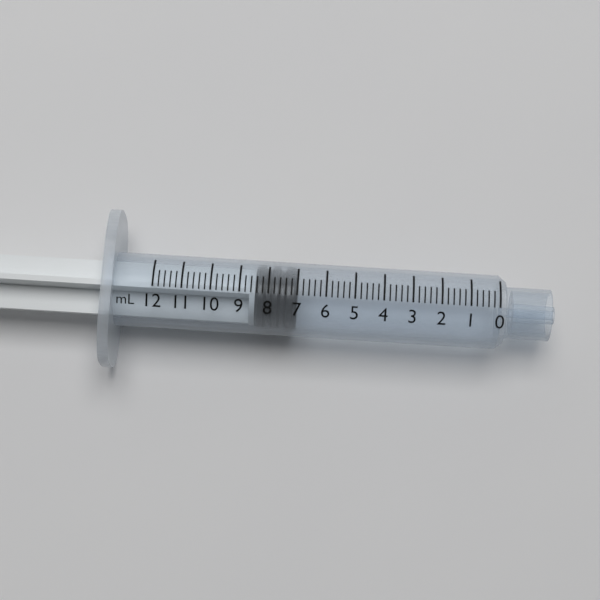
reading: 7.0 mL
